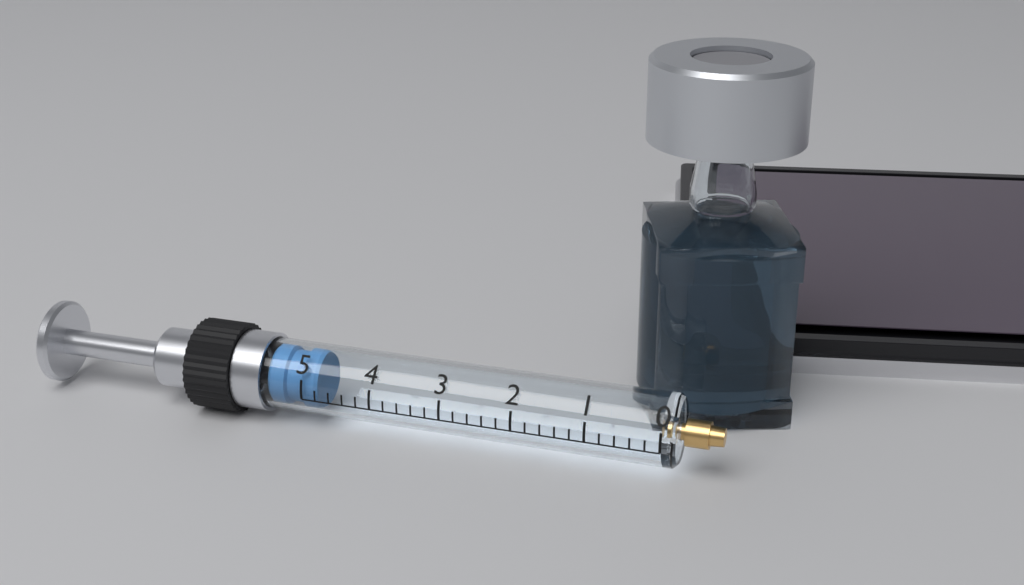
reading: 4.8 (no unit)
